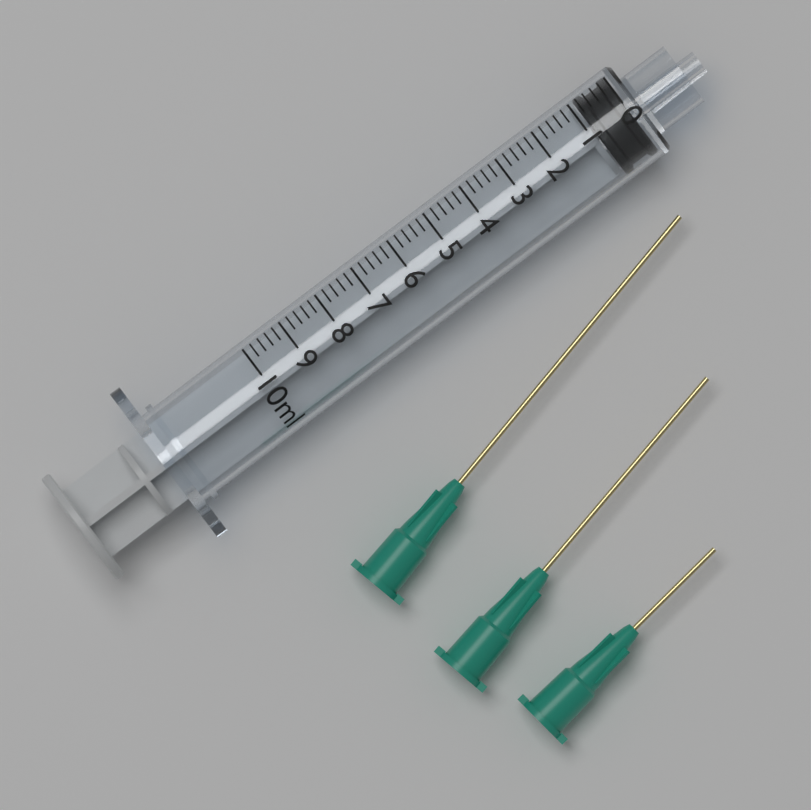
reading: 0.0 ml
